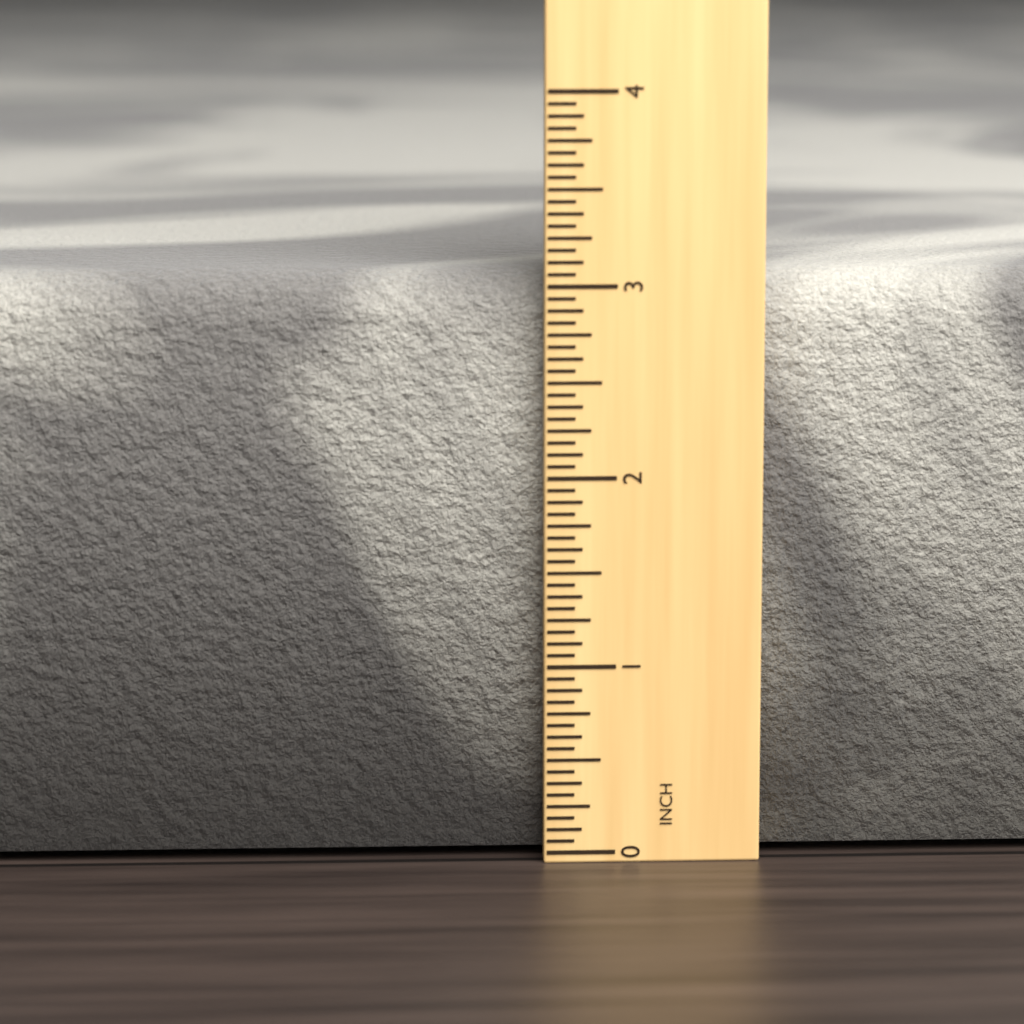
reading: 3.0625 in
